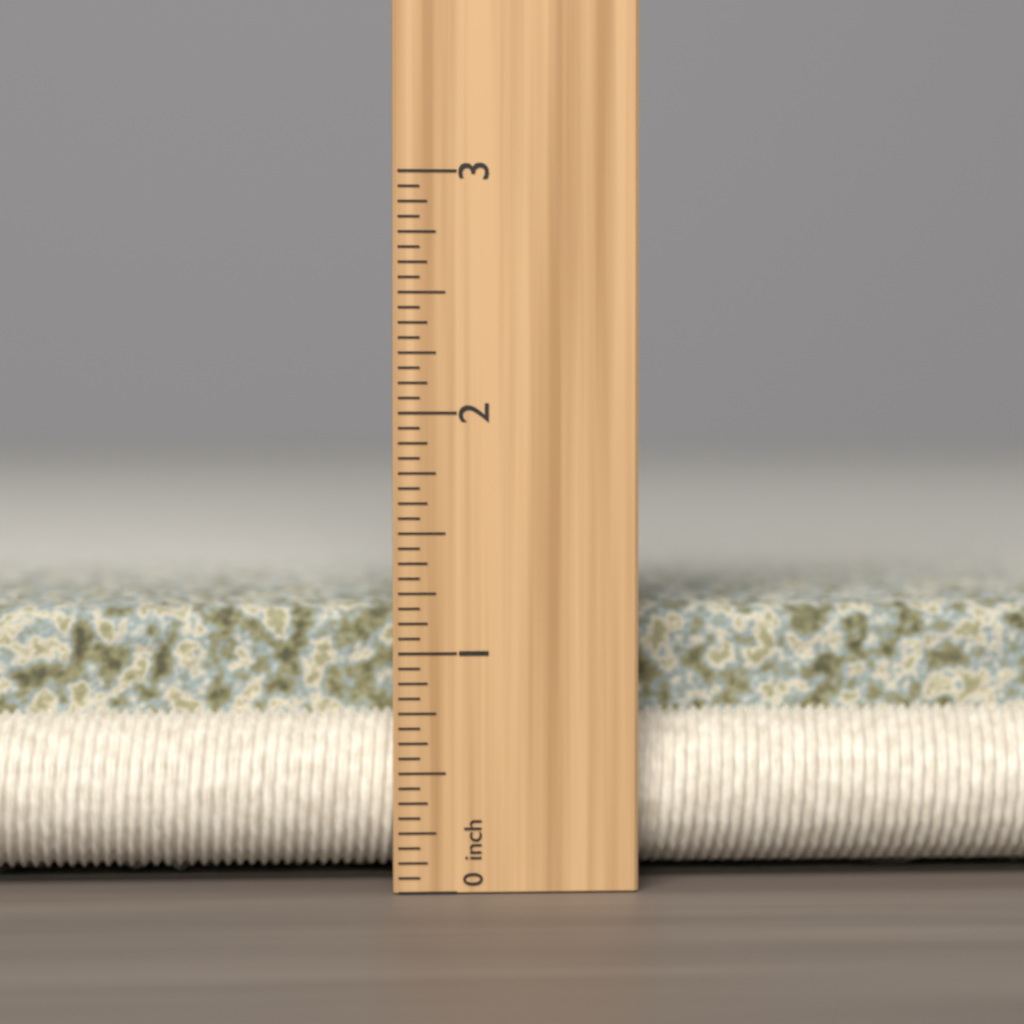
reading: 1.1875 inch
